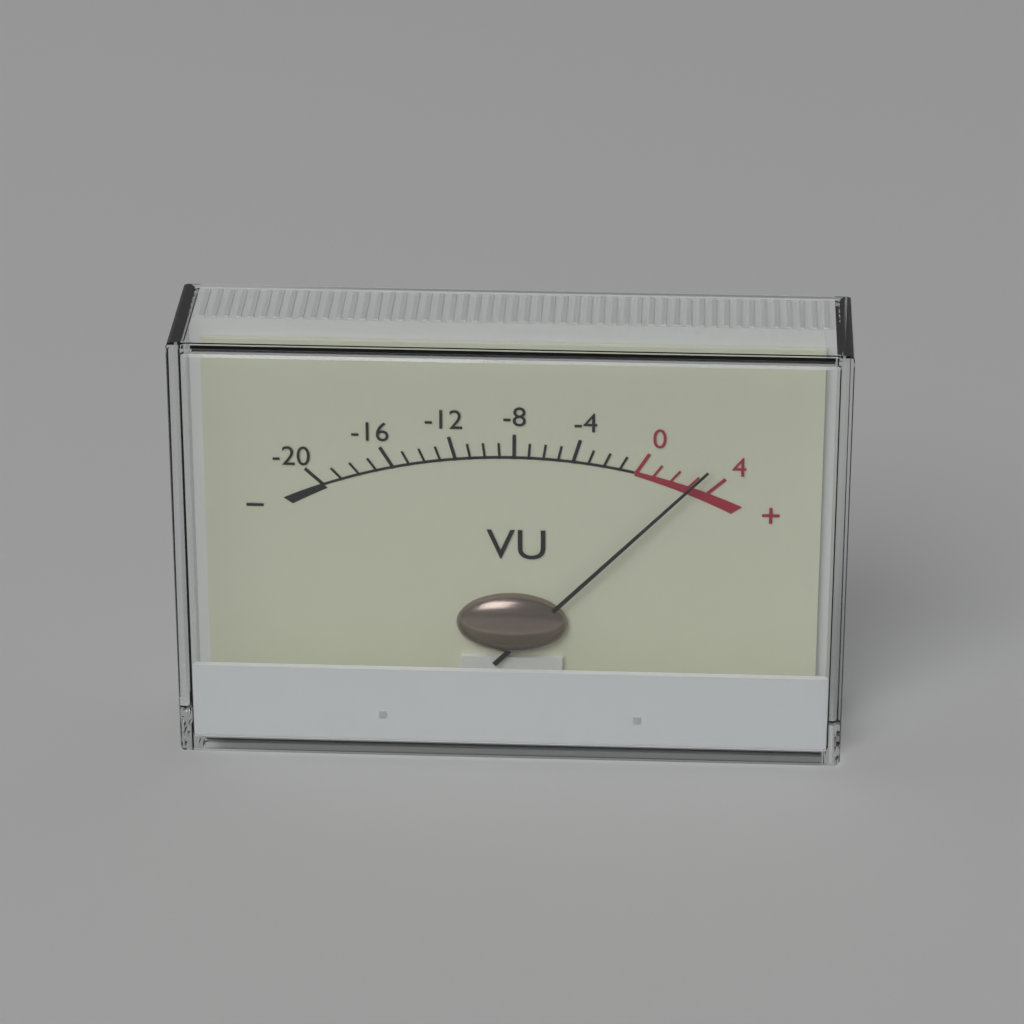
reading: 3 VU
